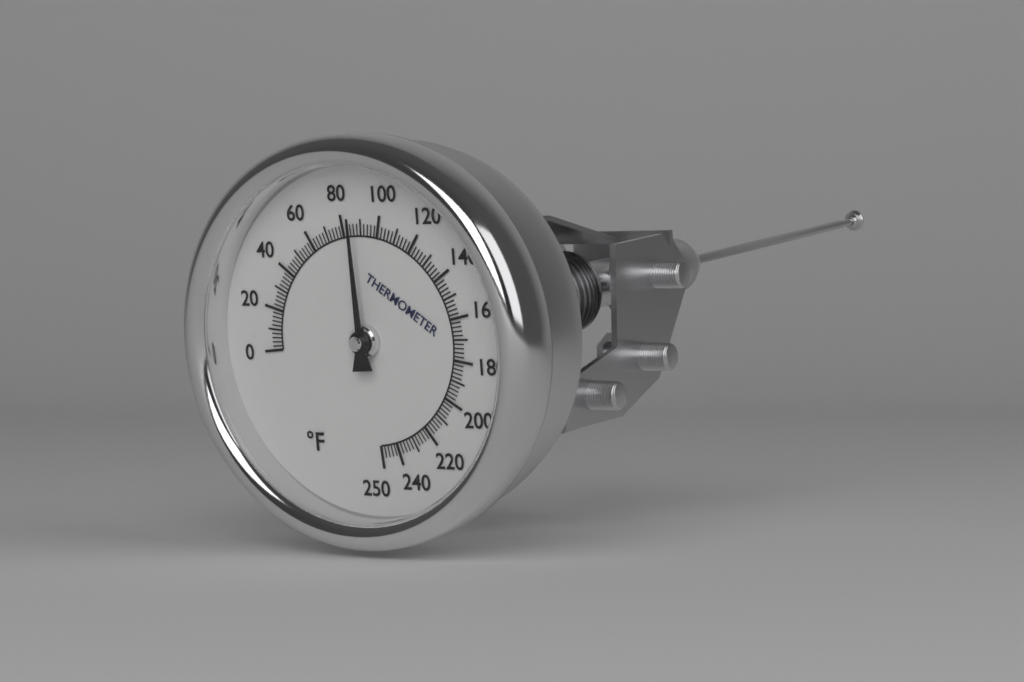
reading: 86 °F
